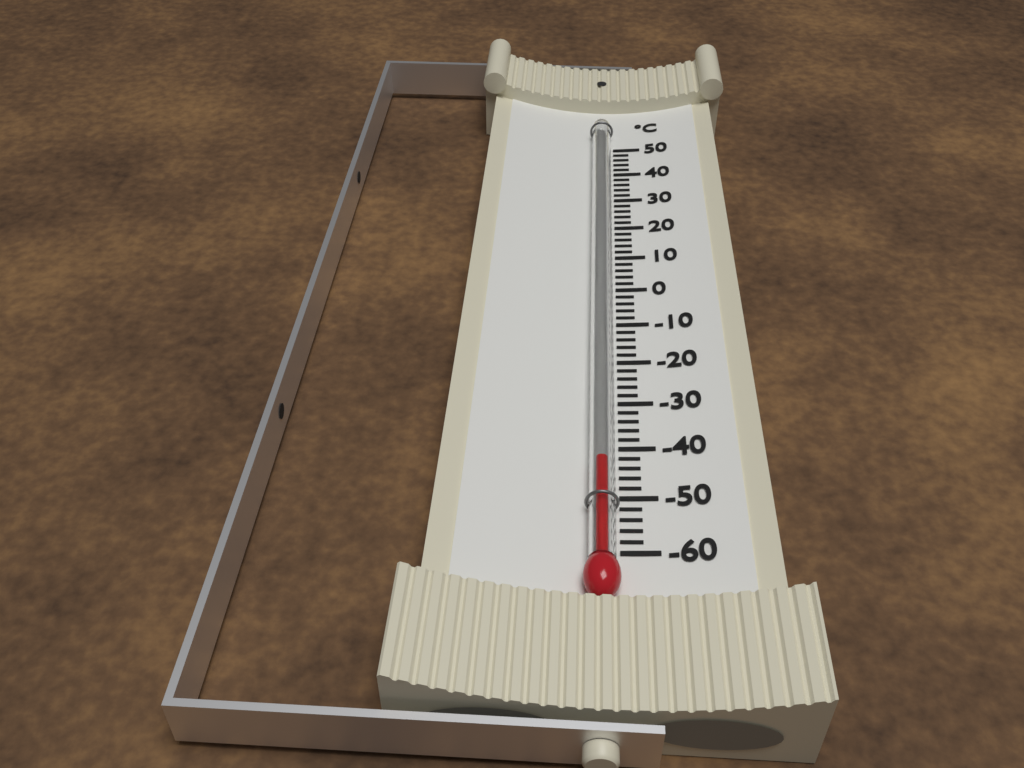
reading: -44 °C
